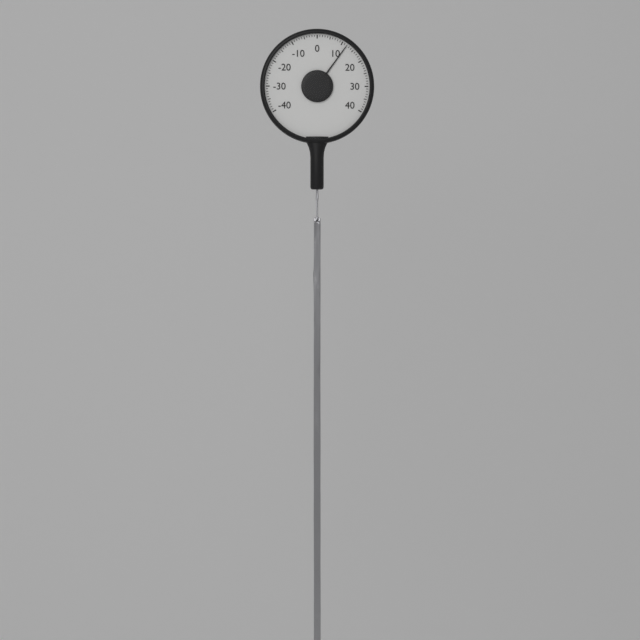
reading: 12 (no unit)
